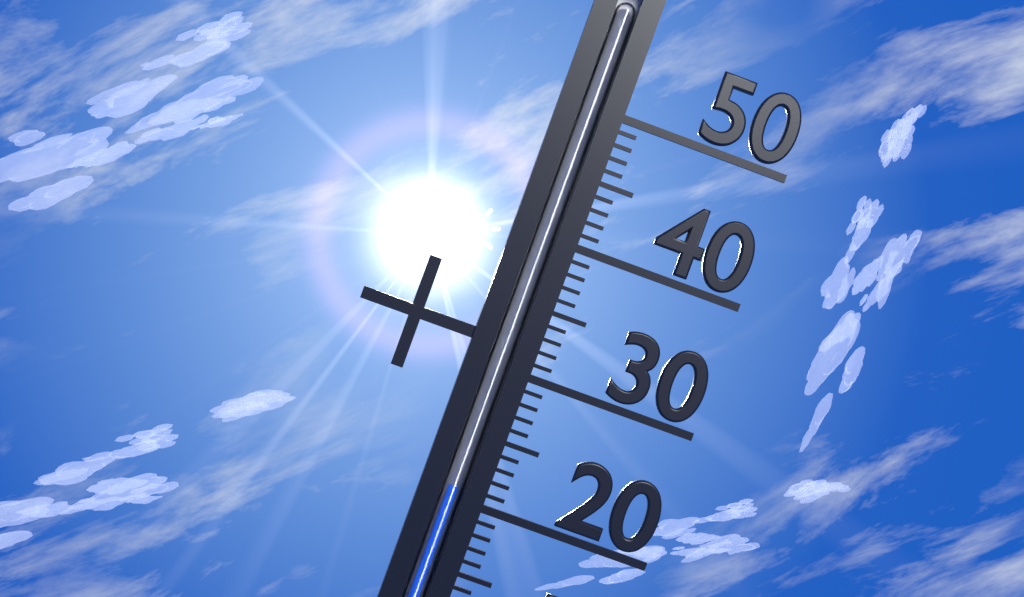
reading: 21 °C
